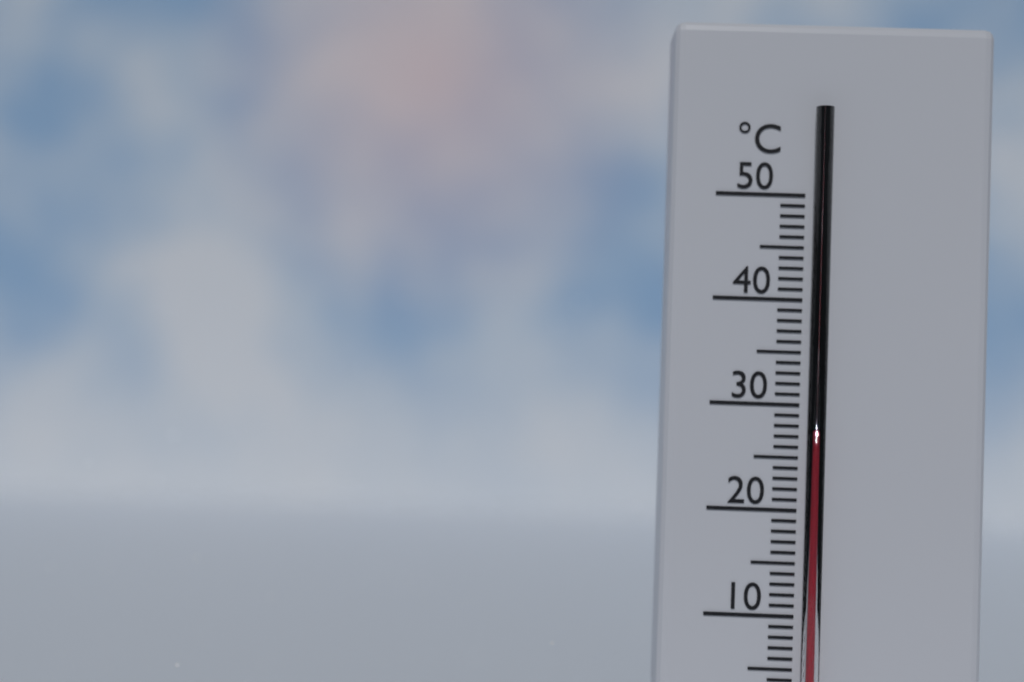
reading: 27 °C
